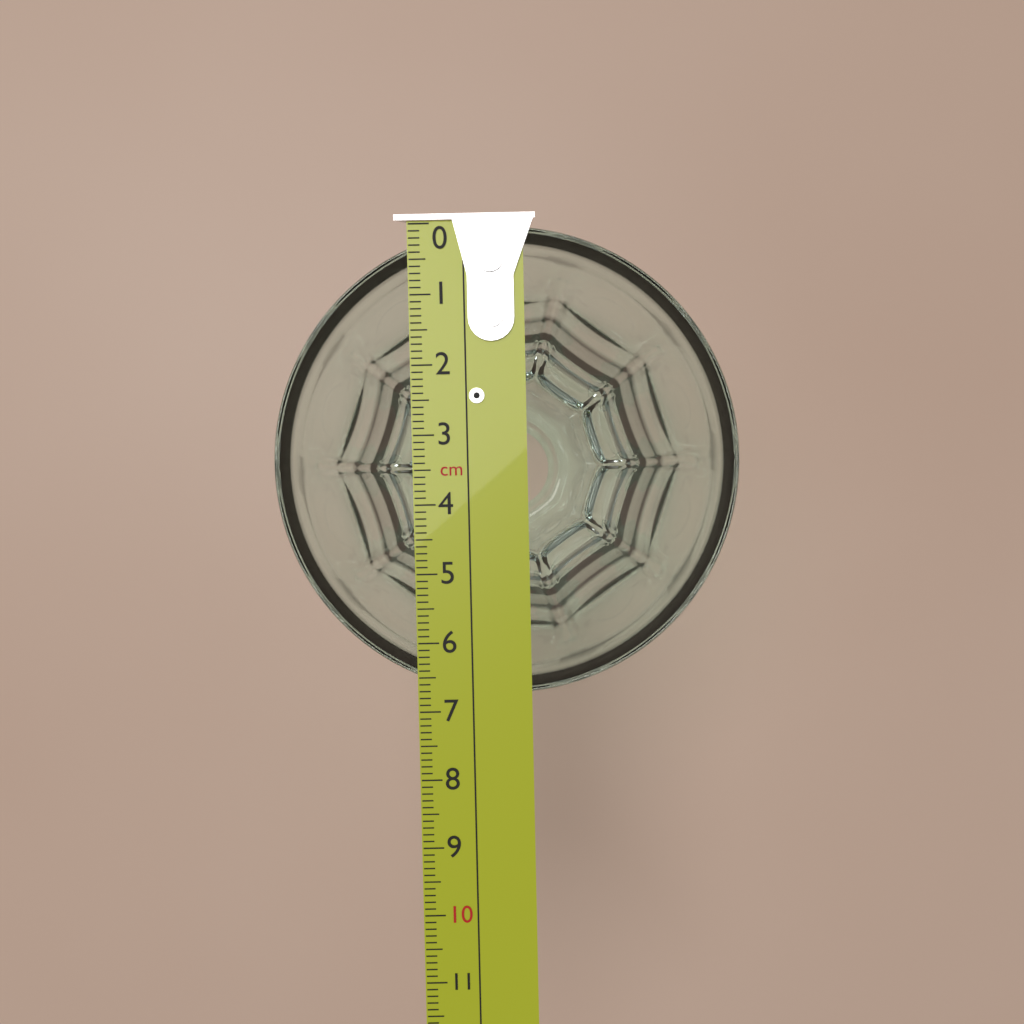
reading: 6.8 cm
